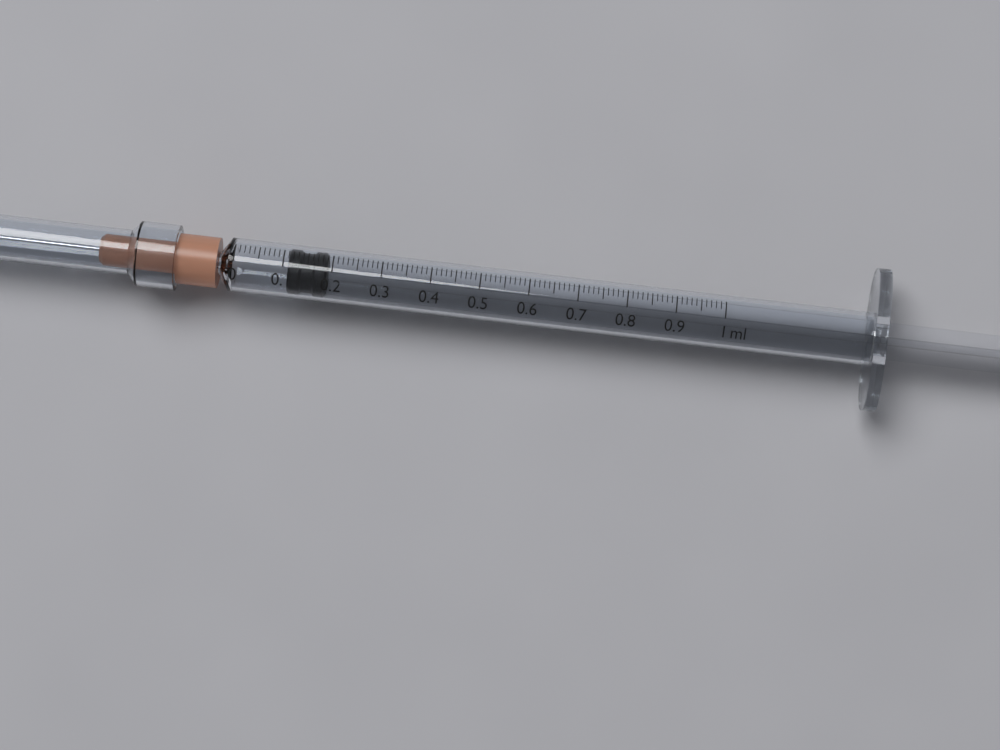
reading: 0.11 ml
